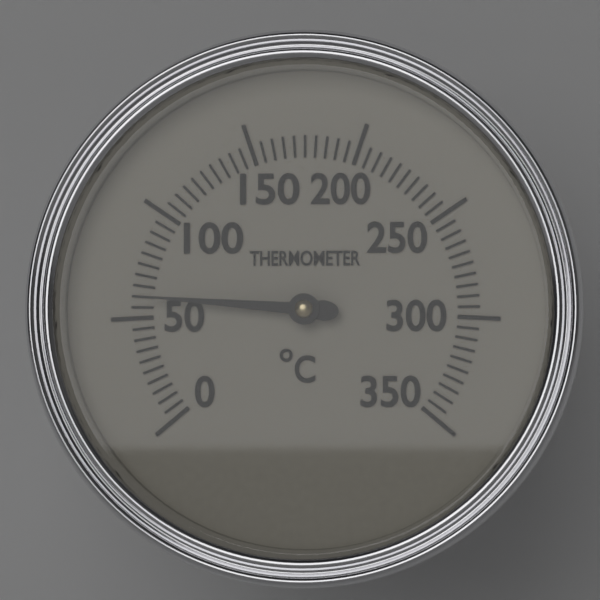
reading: 60 °C
